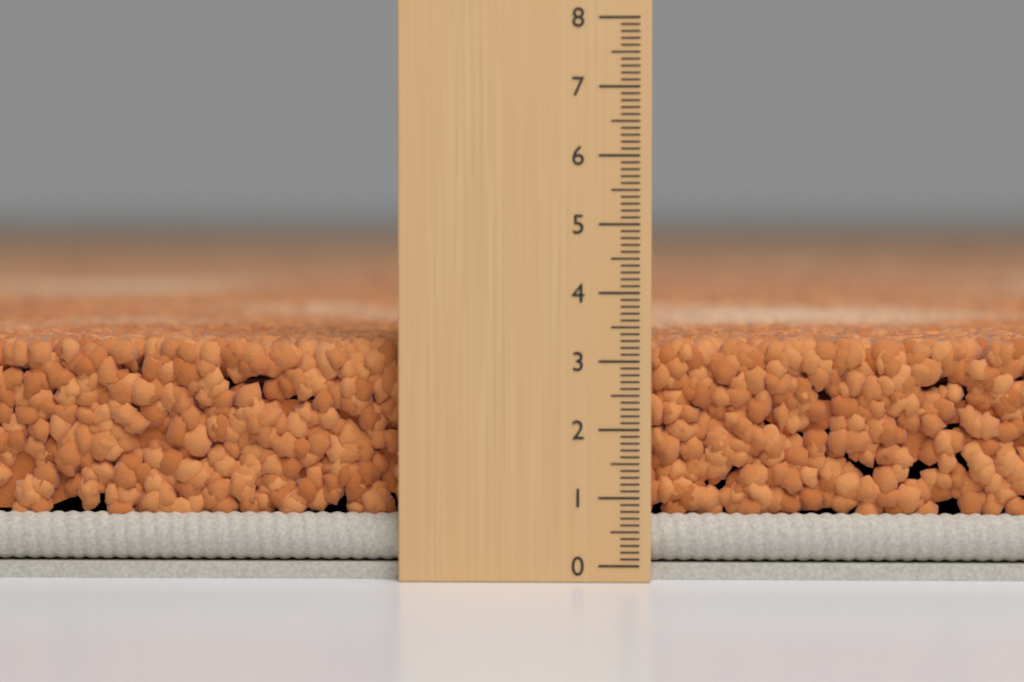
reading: 3.3 (no unit)
